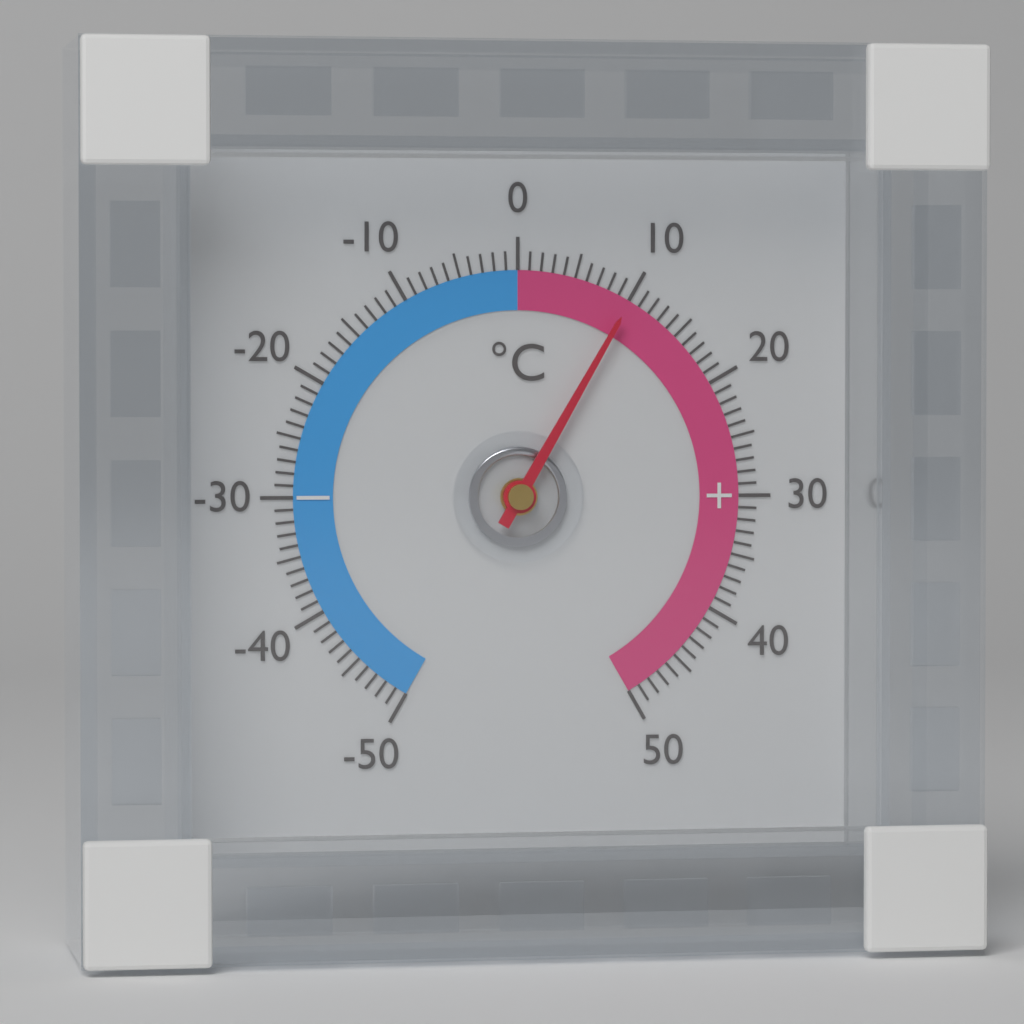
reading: 10 °C
